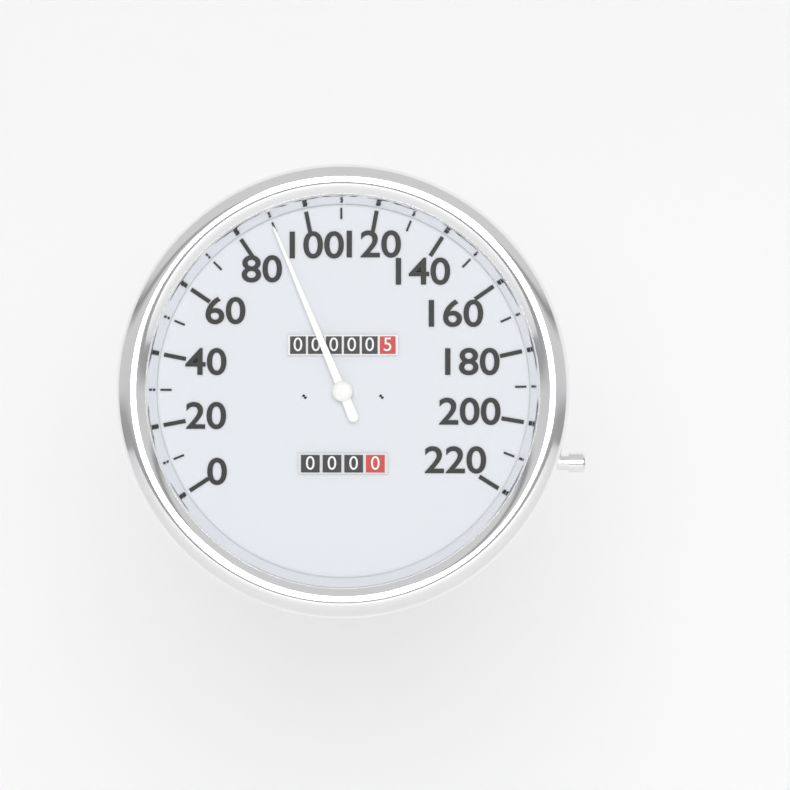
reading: 90 (no unit)
